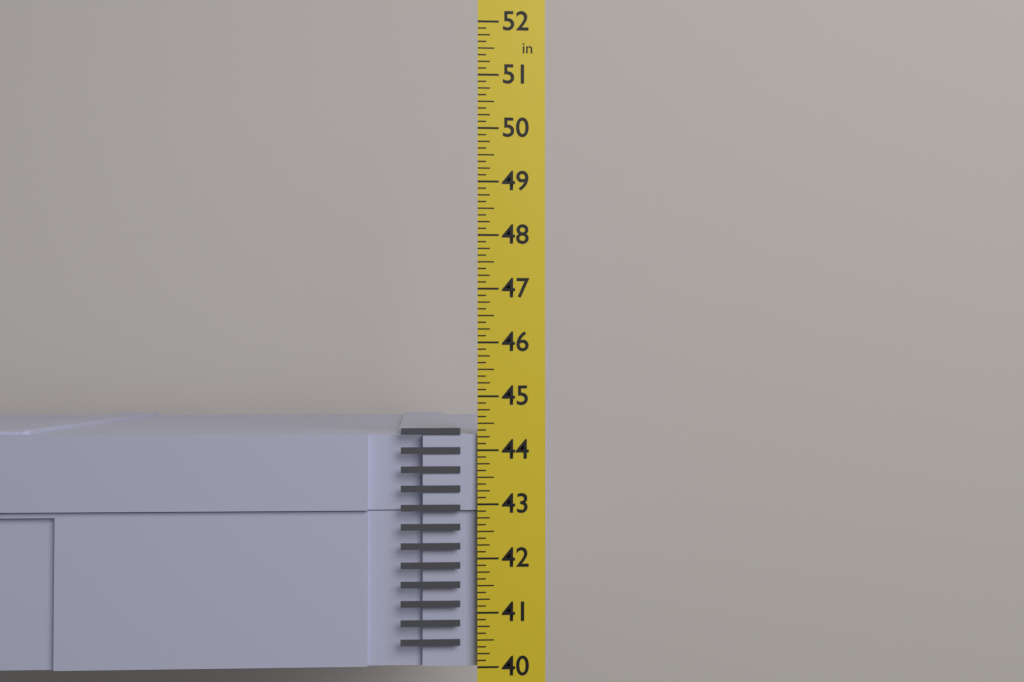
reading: 44.375 in
